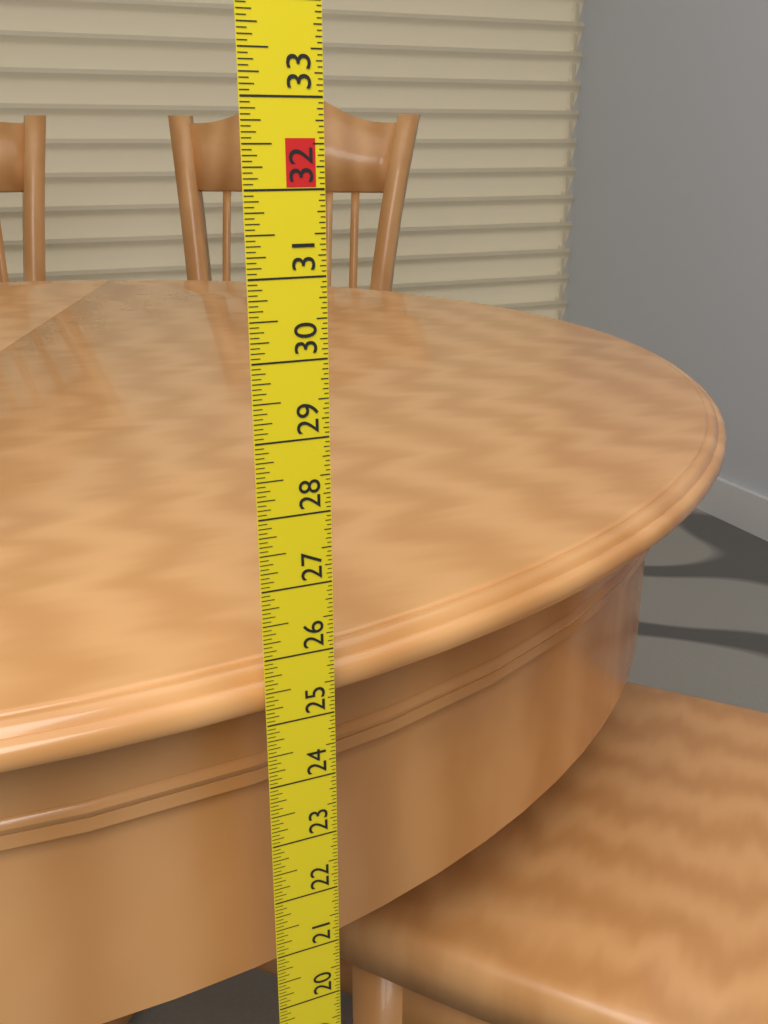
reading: 25.6875 in
